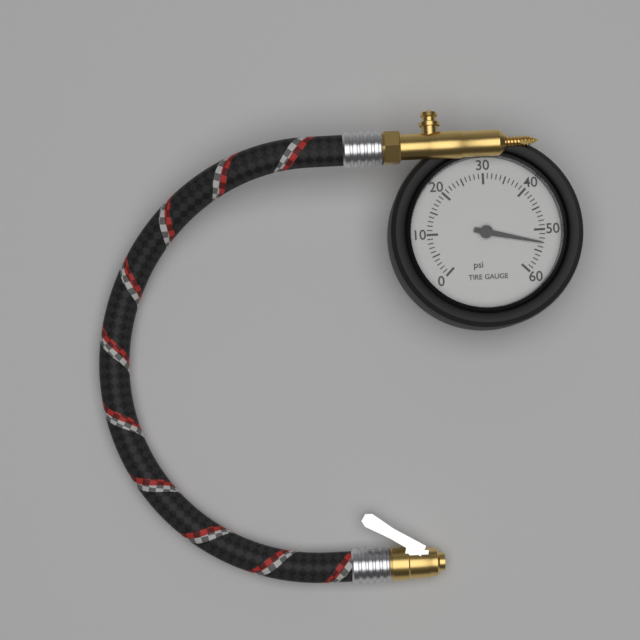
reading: 53 psi
